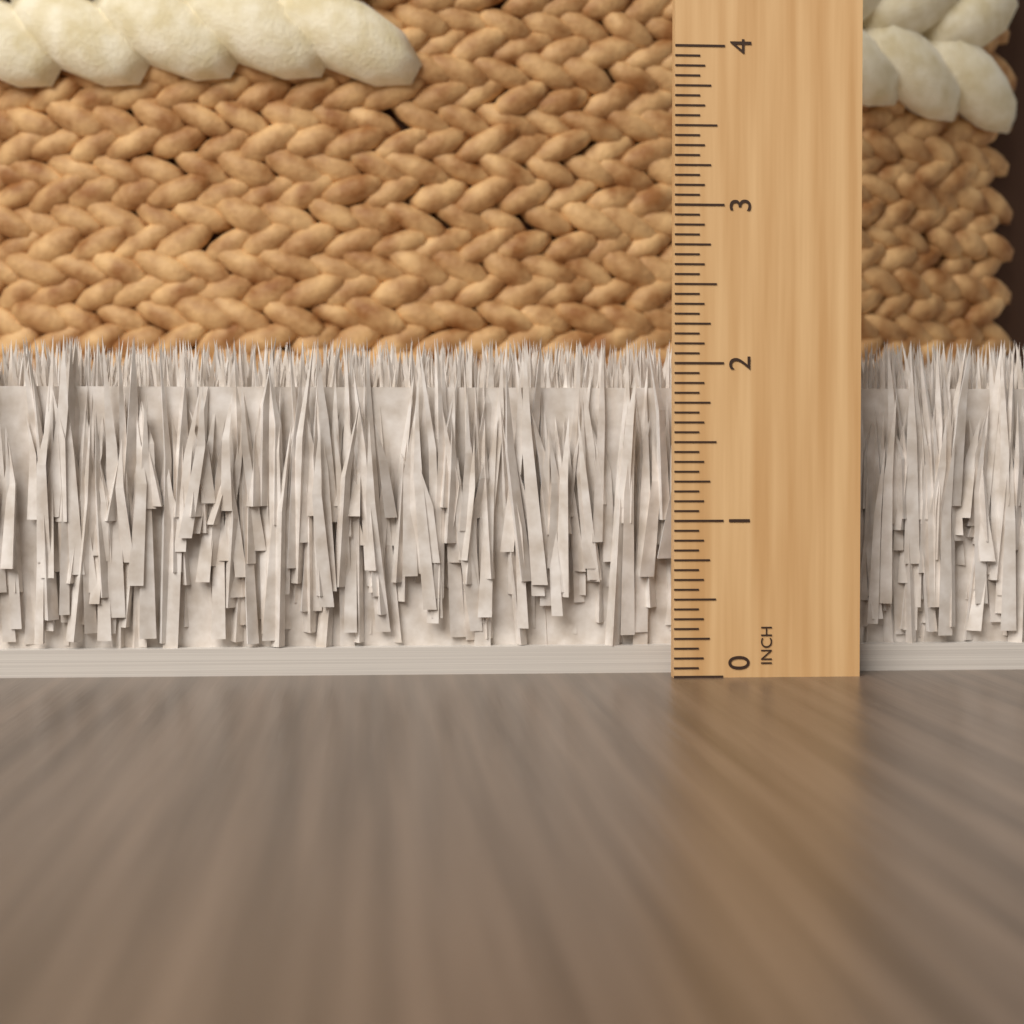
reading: 2.1875 in
